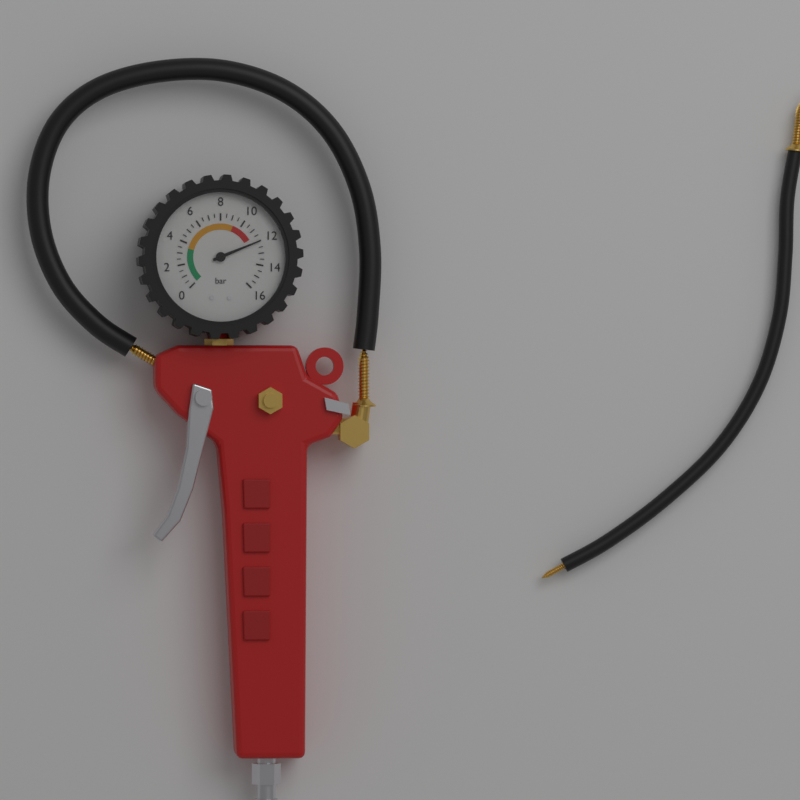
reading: 12.0 bar
